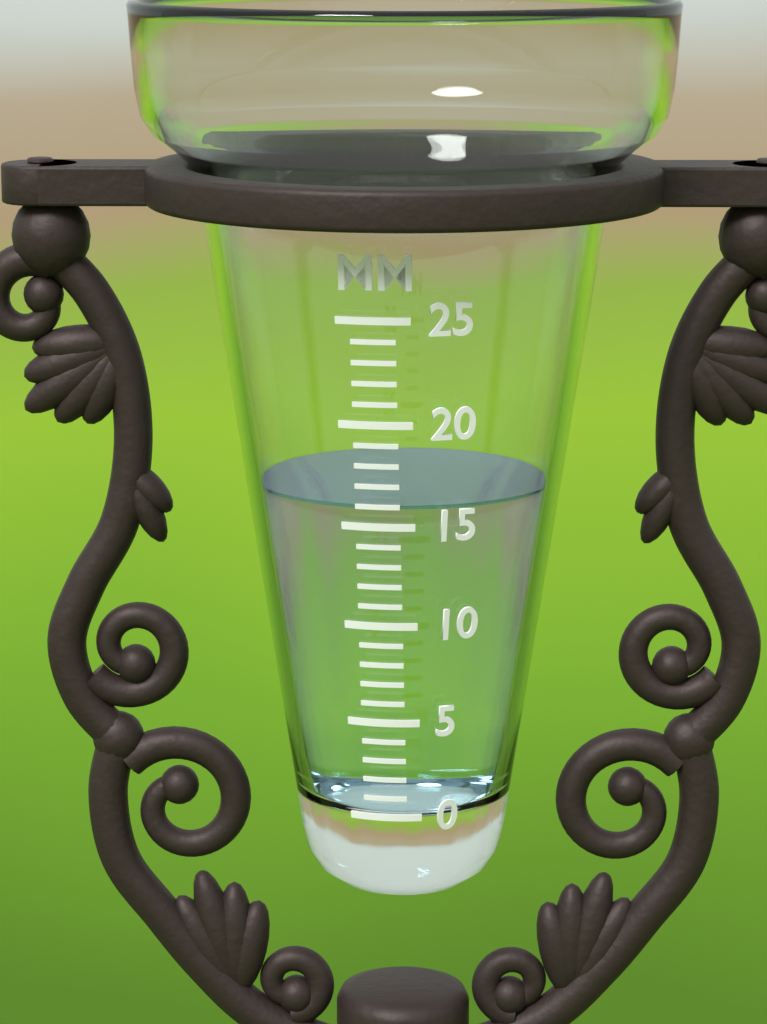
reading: 16 mm
